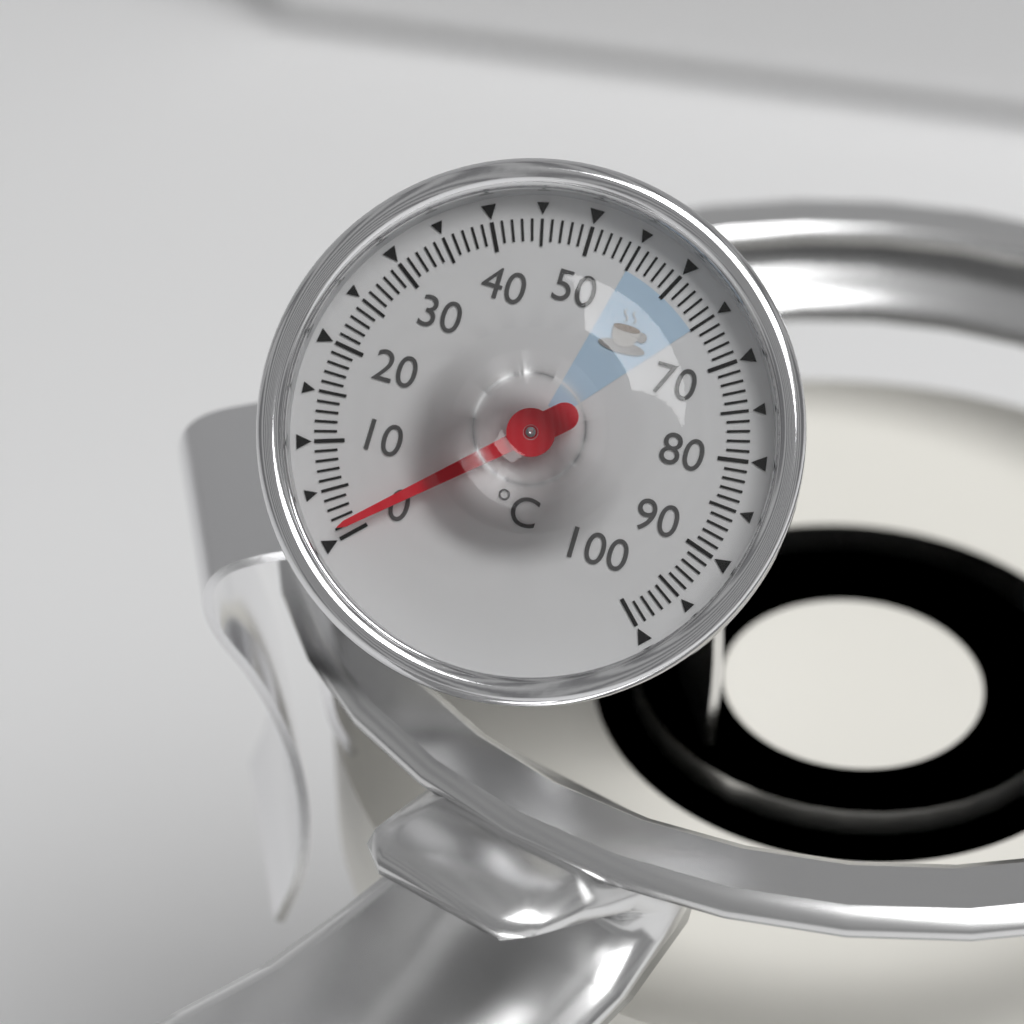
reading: 1 °C
